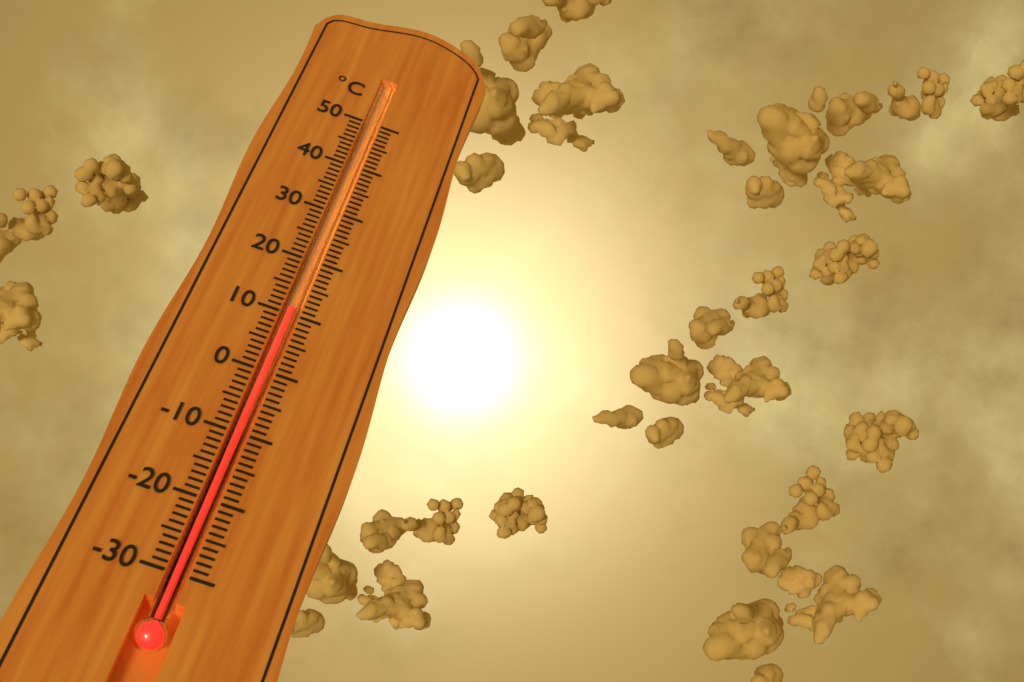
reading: 11 °C
